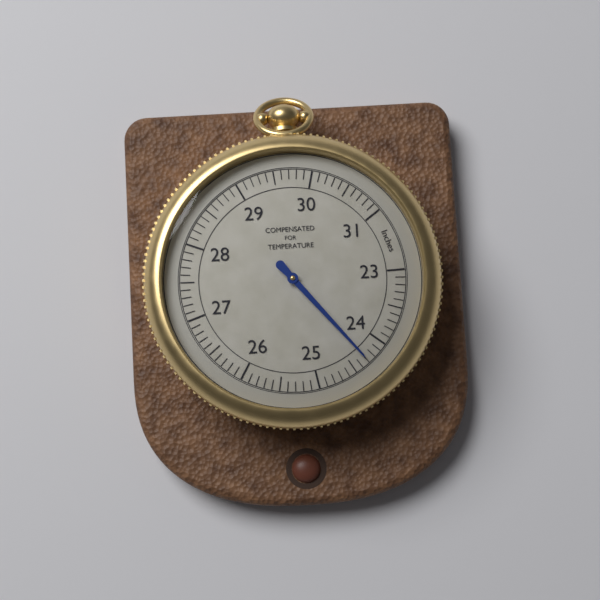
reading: 24.3 inches
